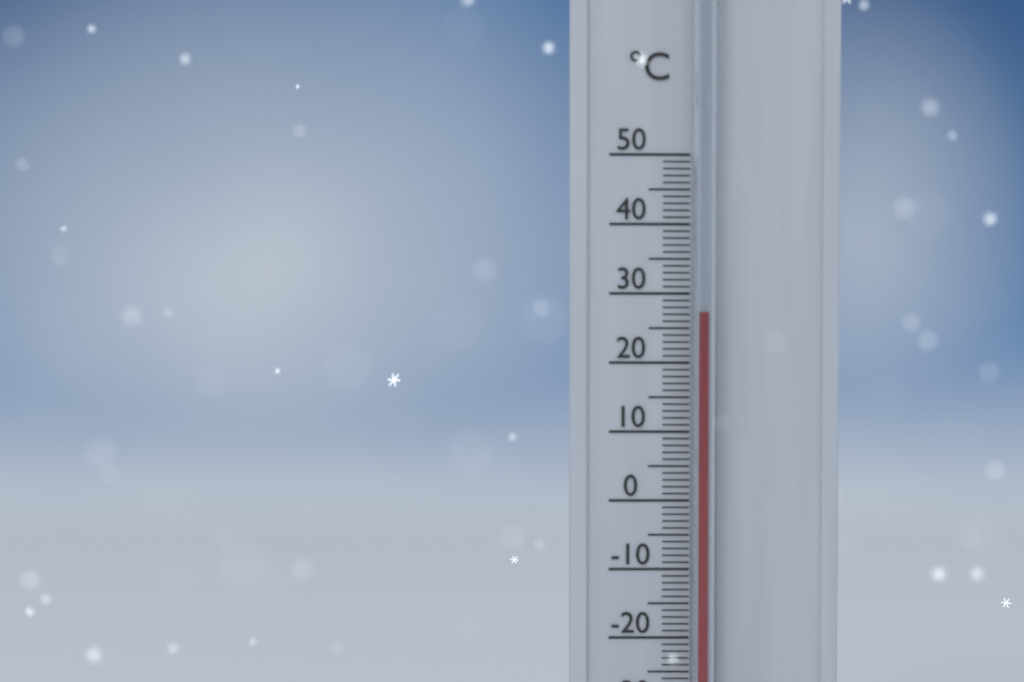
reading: 27 °C
